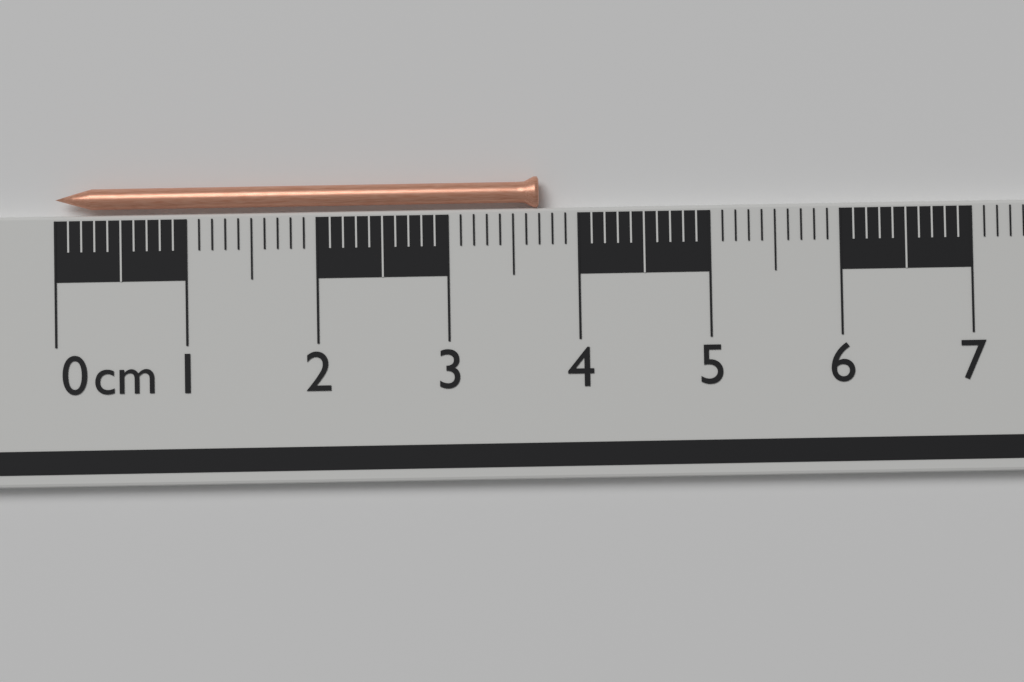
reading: 3.7 cm
